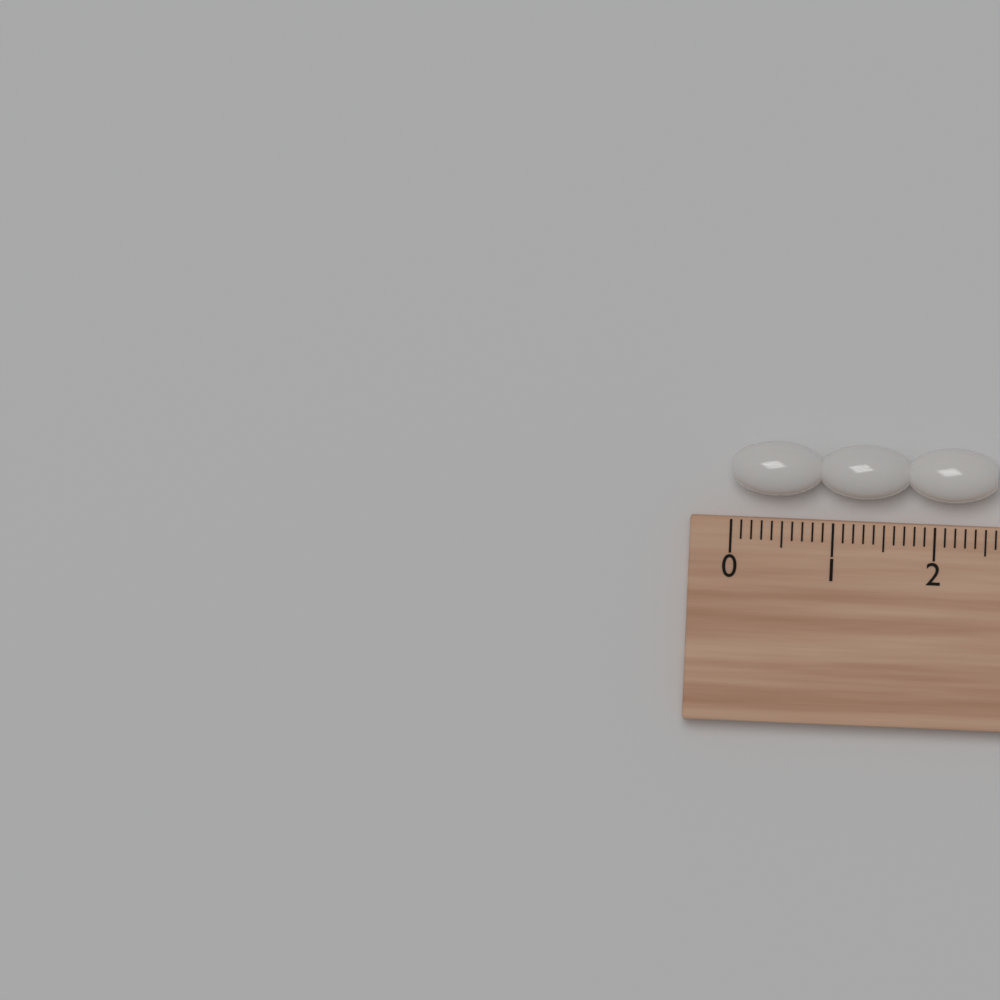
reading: 2.6 cm
